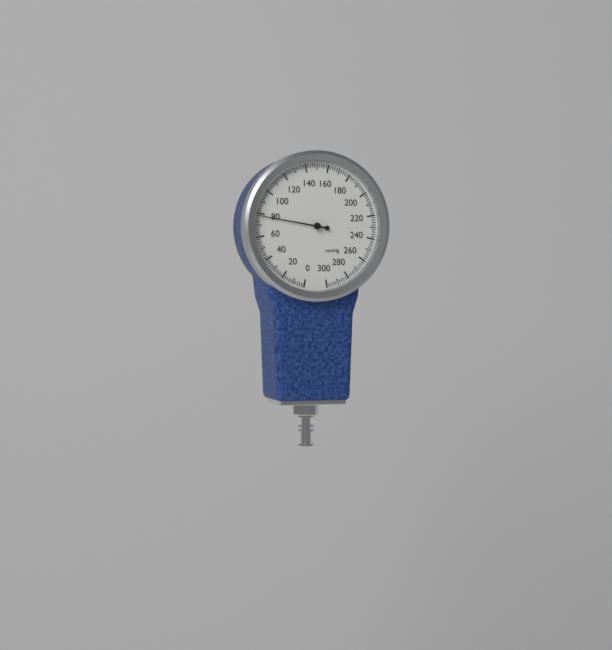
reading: 78 mmHg
